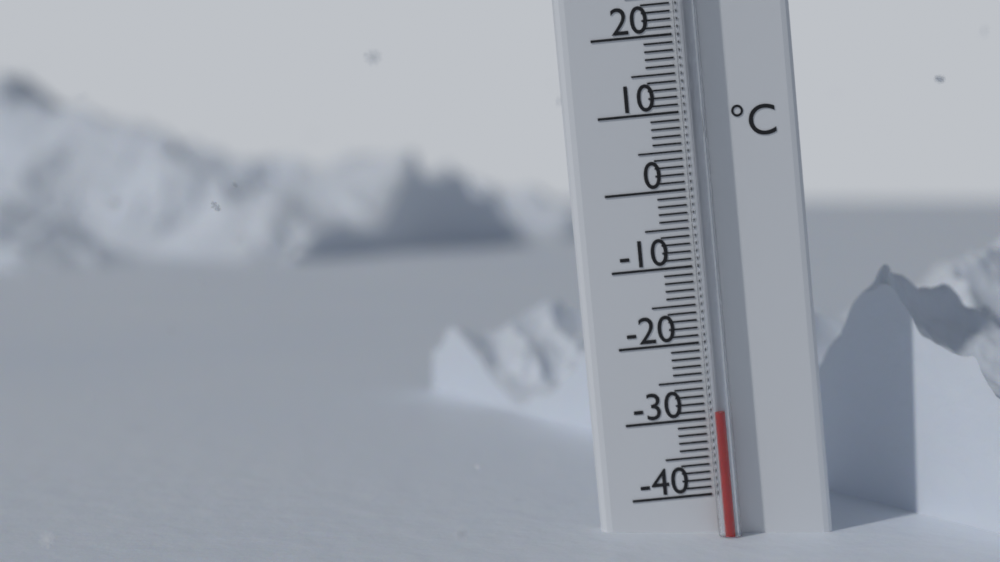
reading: -29 °C
